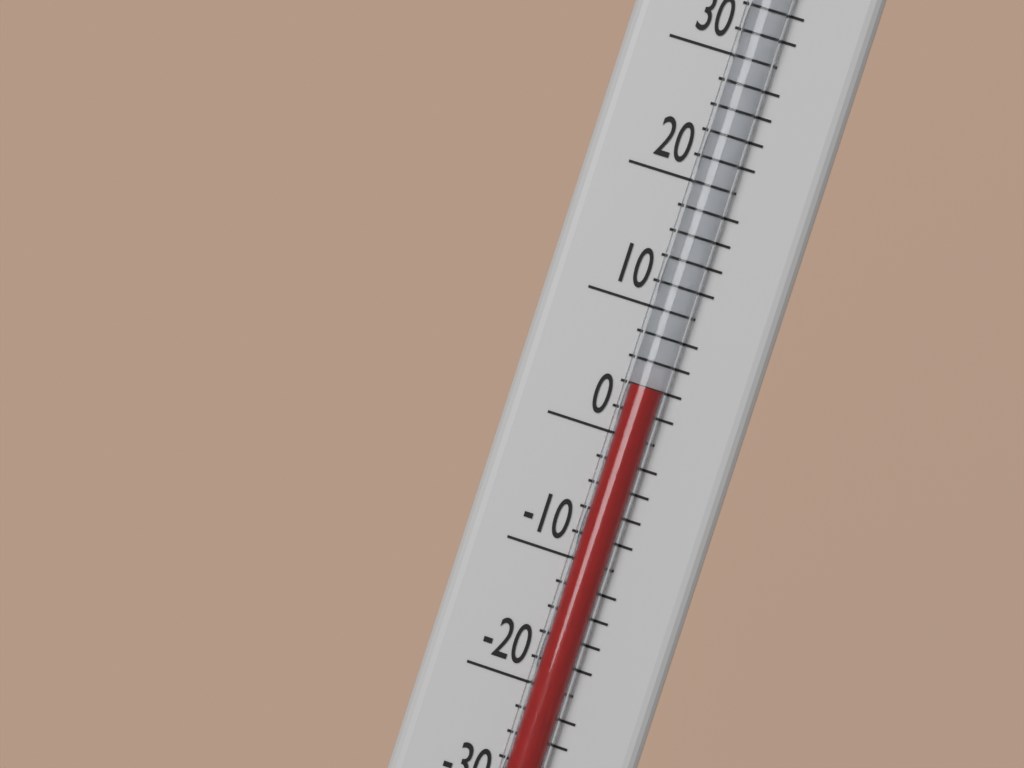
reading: 4 °F
